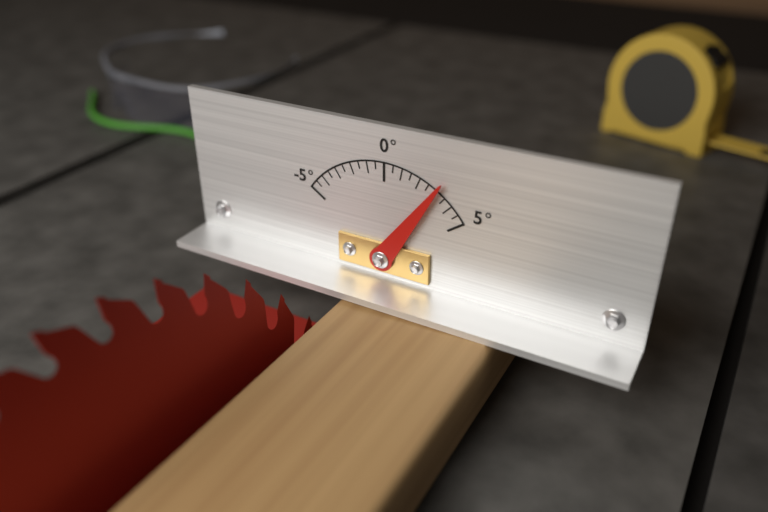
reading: 3.0 °
